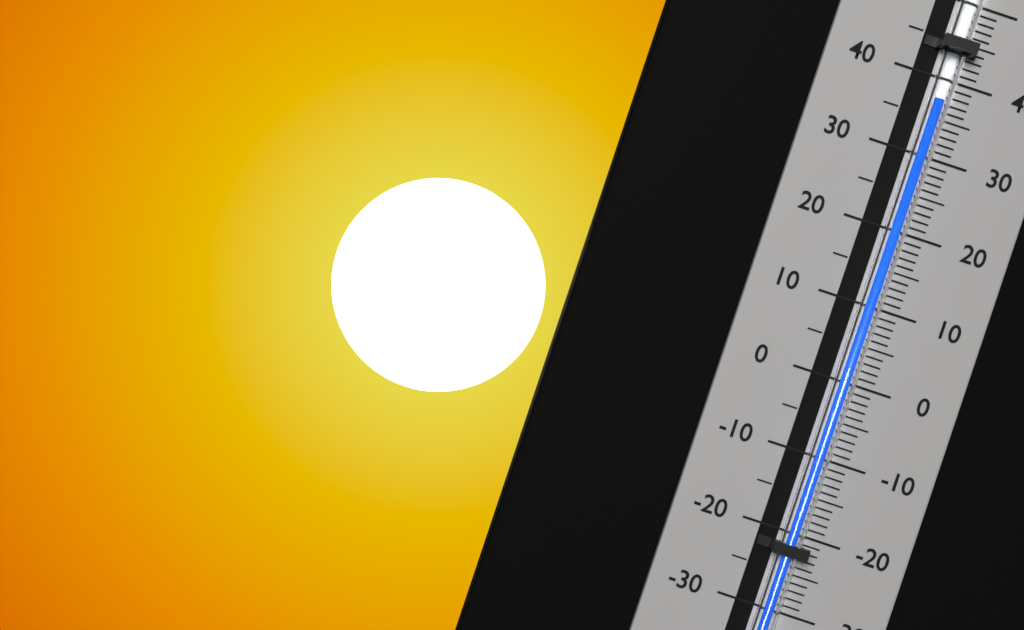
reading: 37 (no unit)
